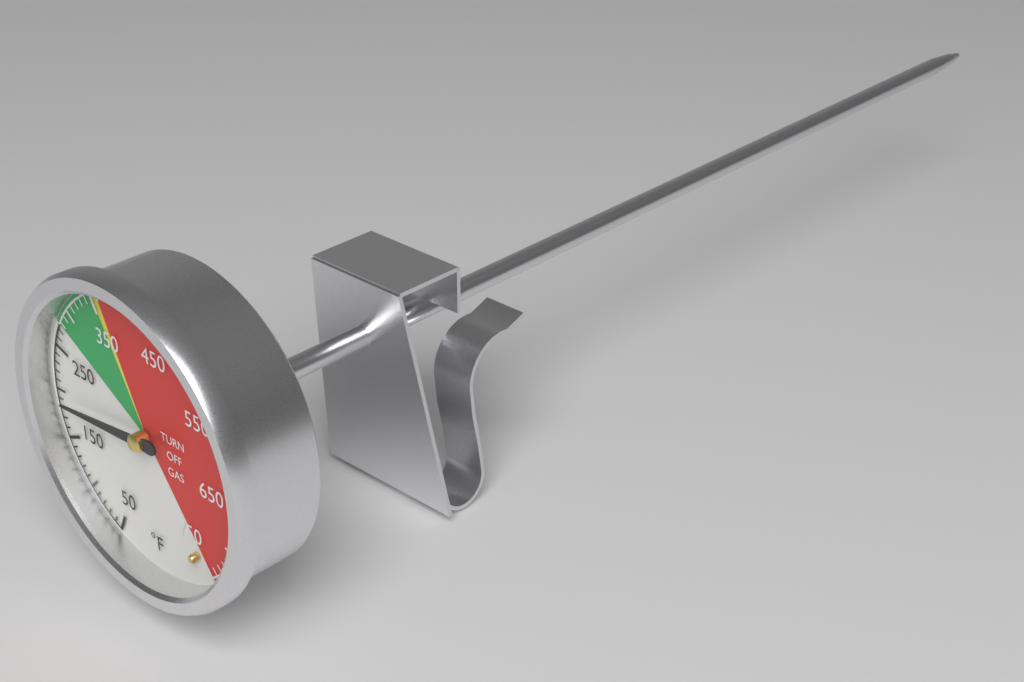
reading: 190 °F
